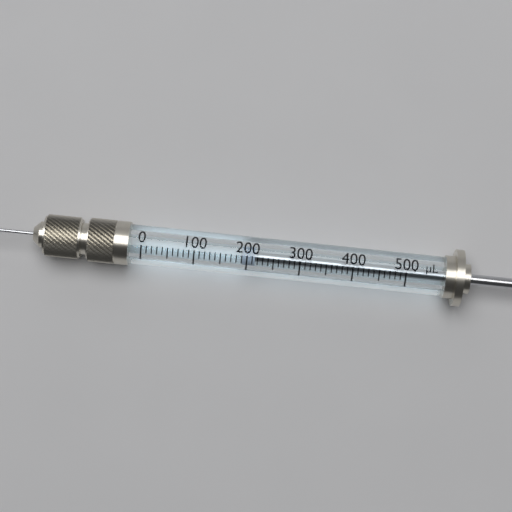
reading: 190 µL
